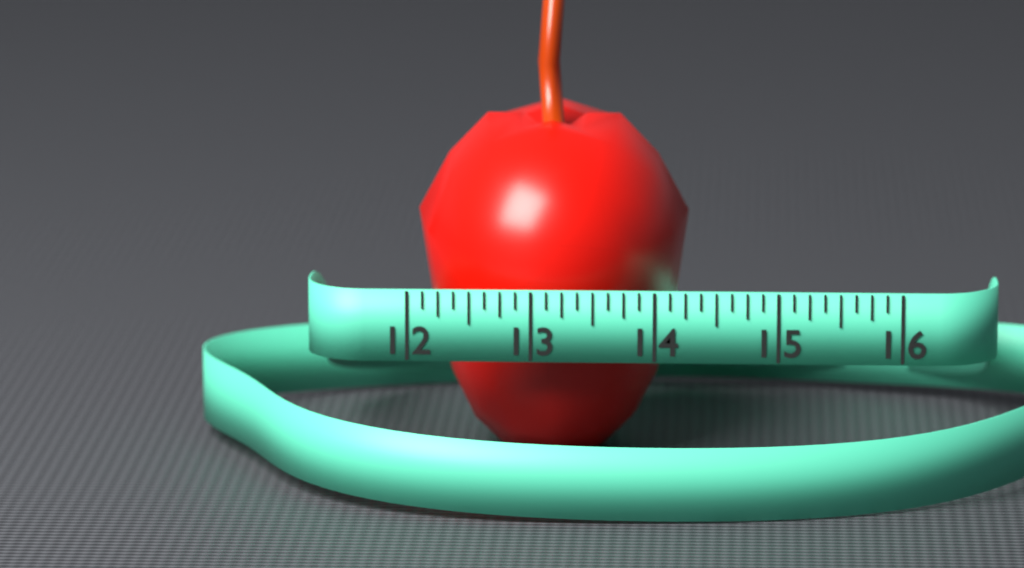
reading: 14.250 (no unit)
